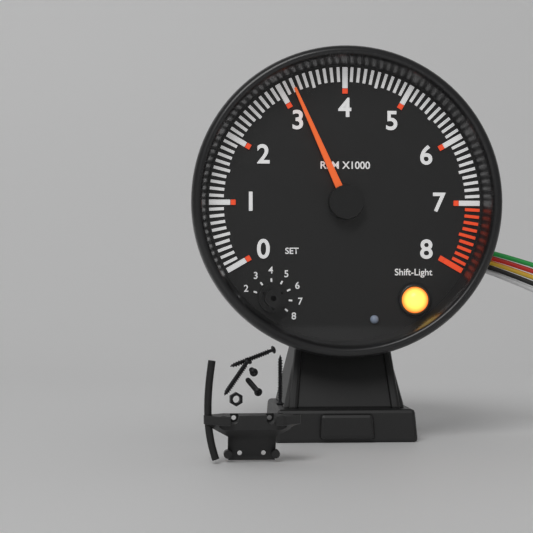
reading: 3200 RPM
